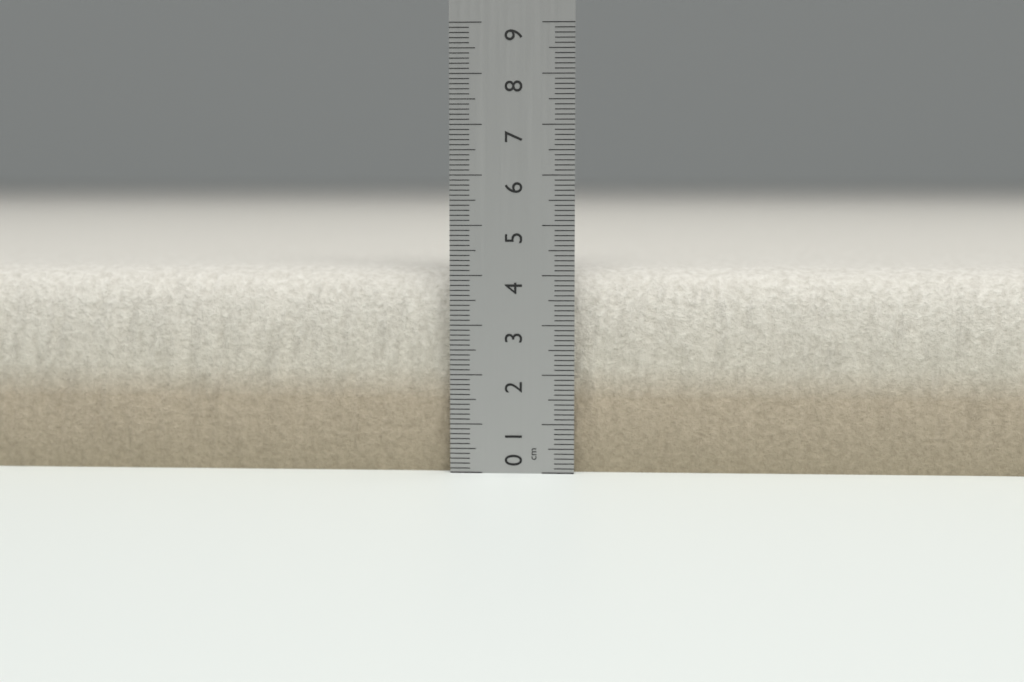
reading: 4.1 cm
